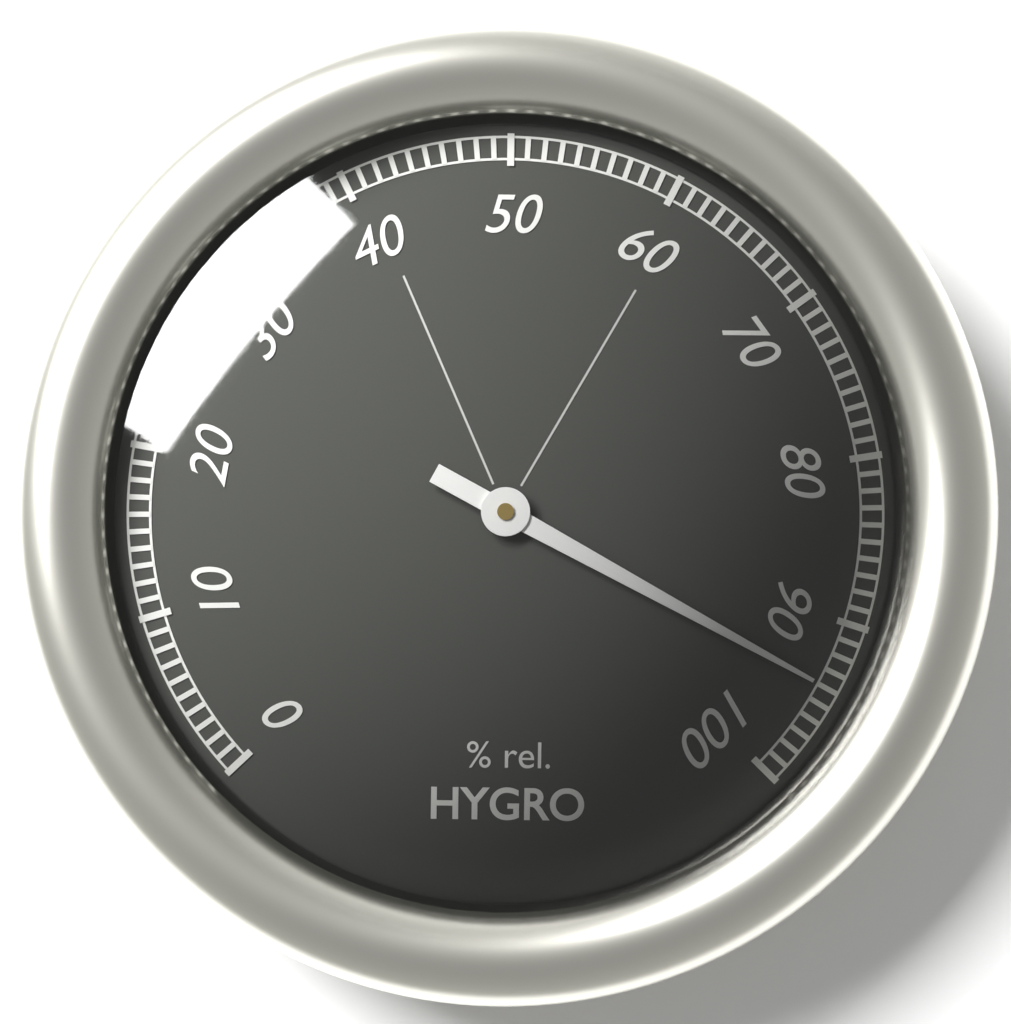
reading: 94 %
